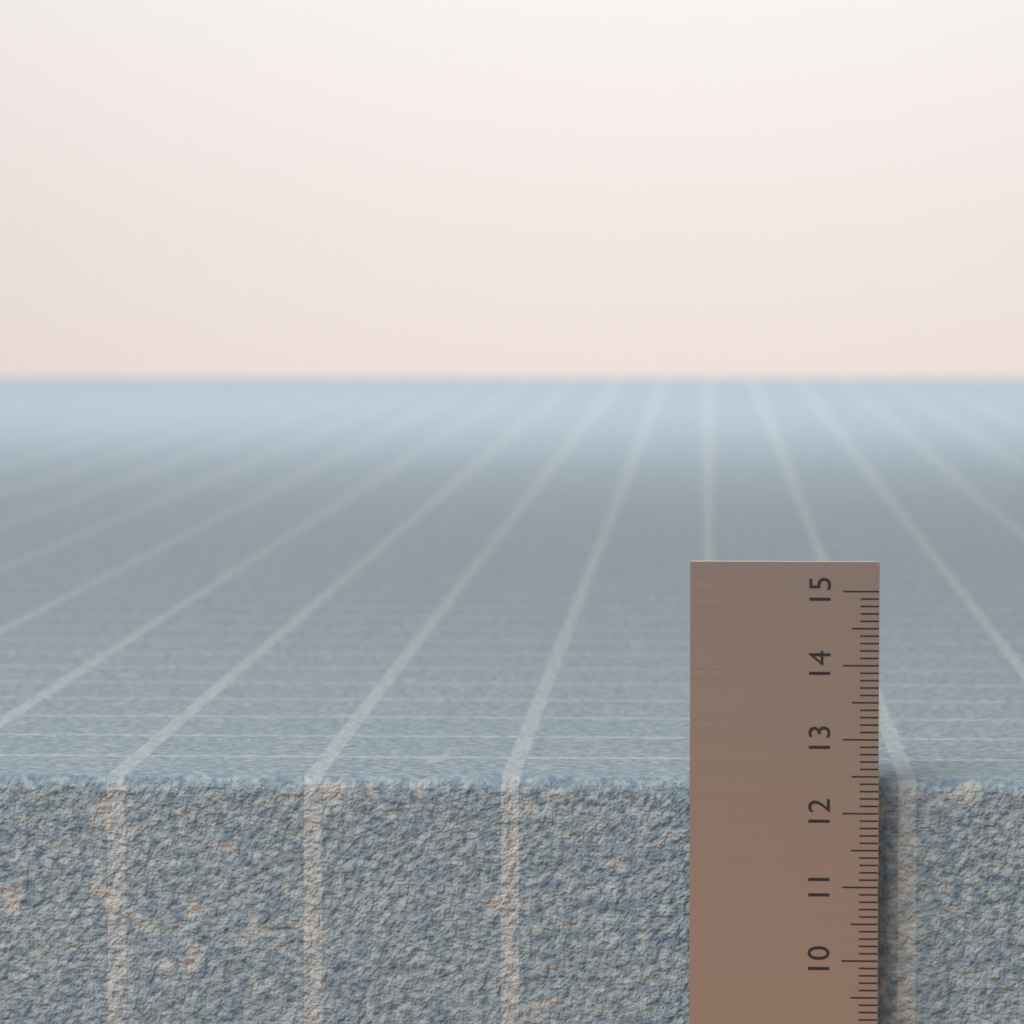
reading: 12.4 (no unit)
